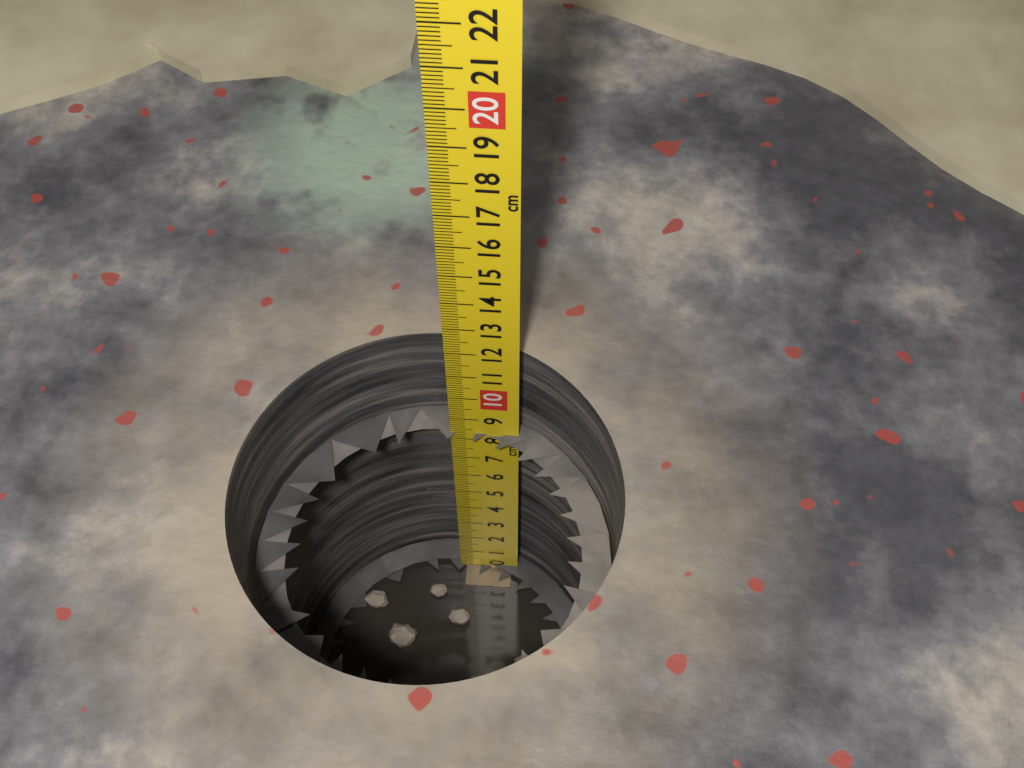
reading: 8.3 cm
